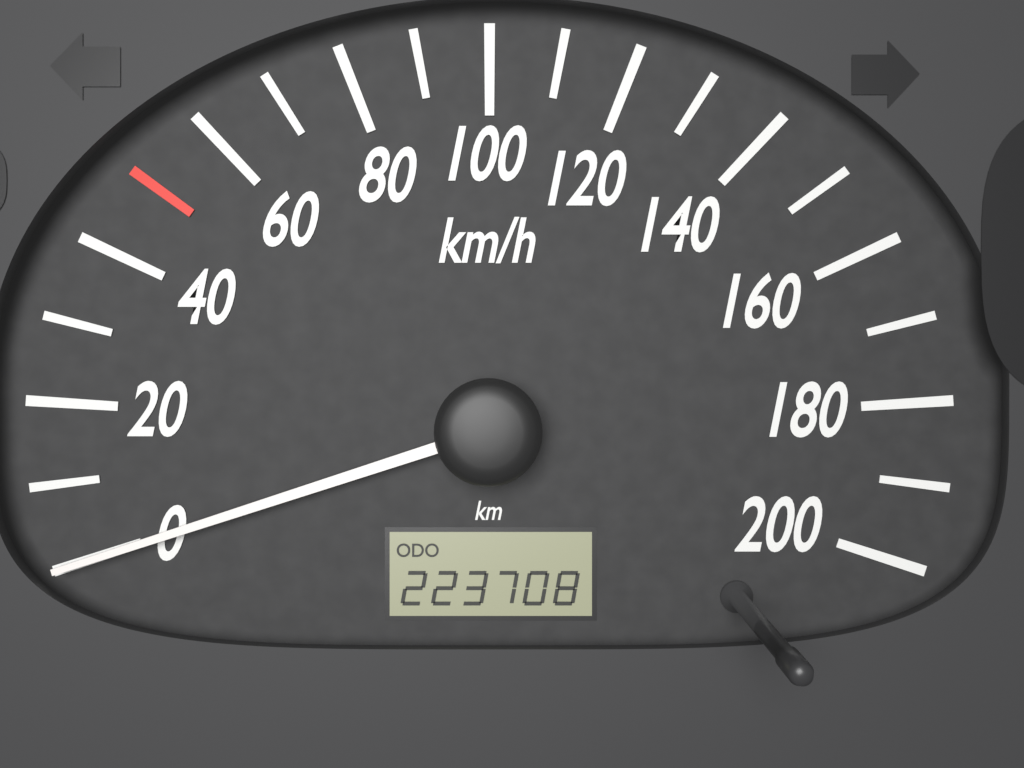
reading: 0 km/h
